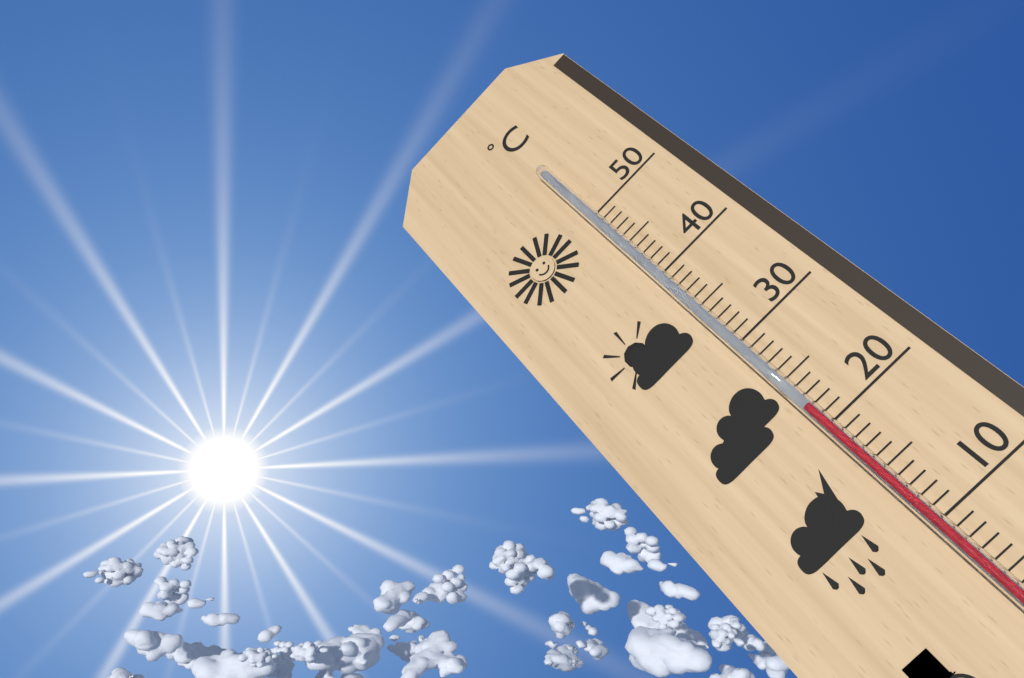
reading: 22 °C
